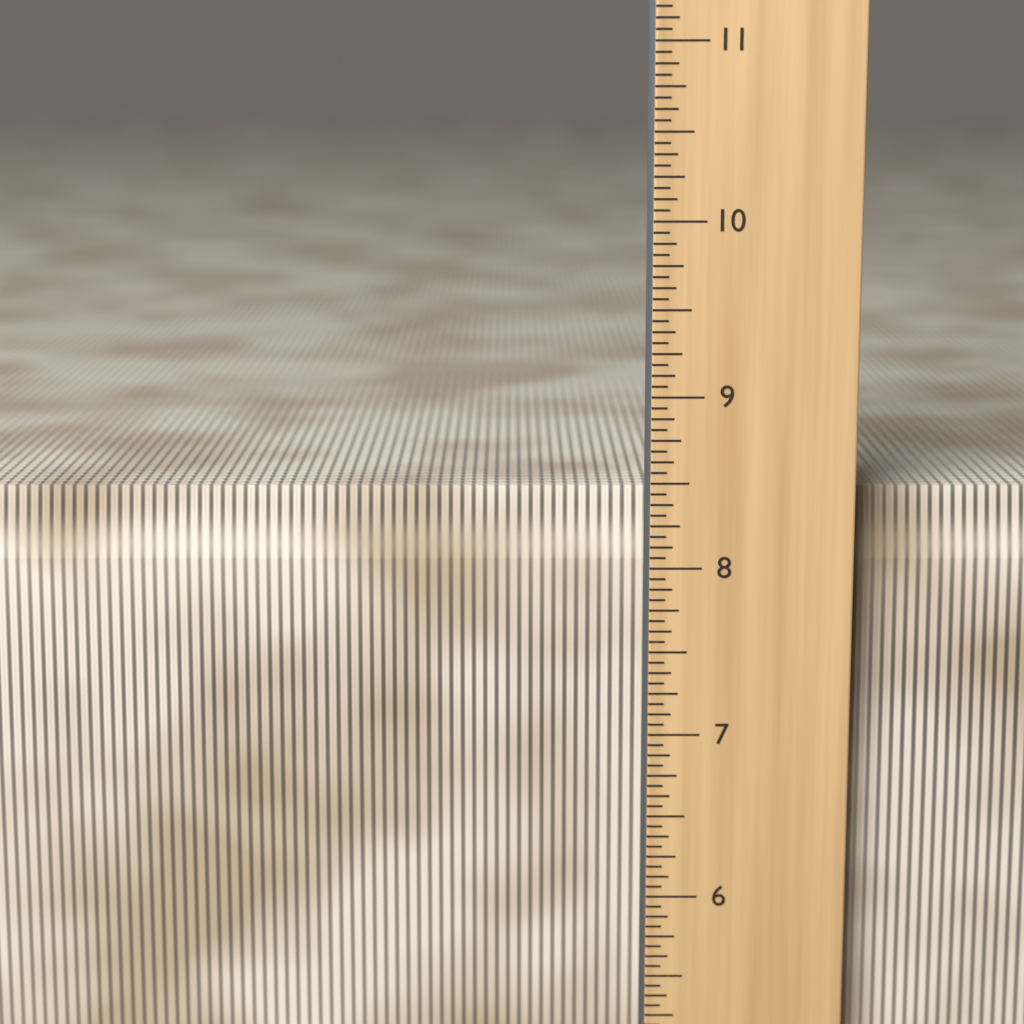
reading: 8.4375 in
